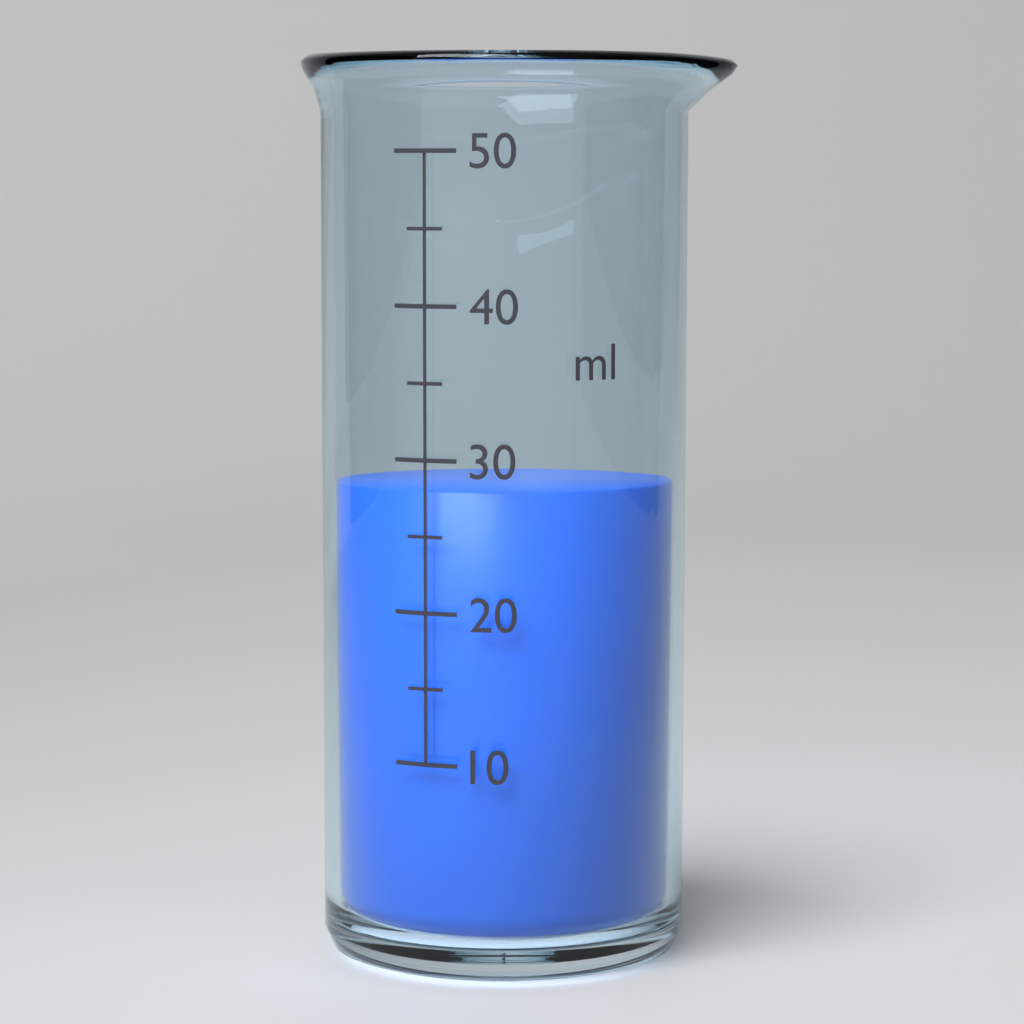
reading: 28 ml
